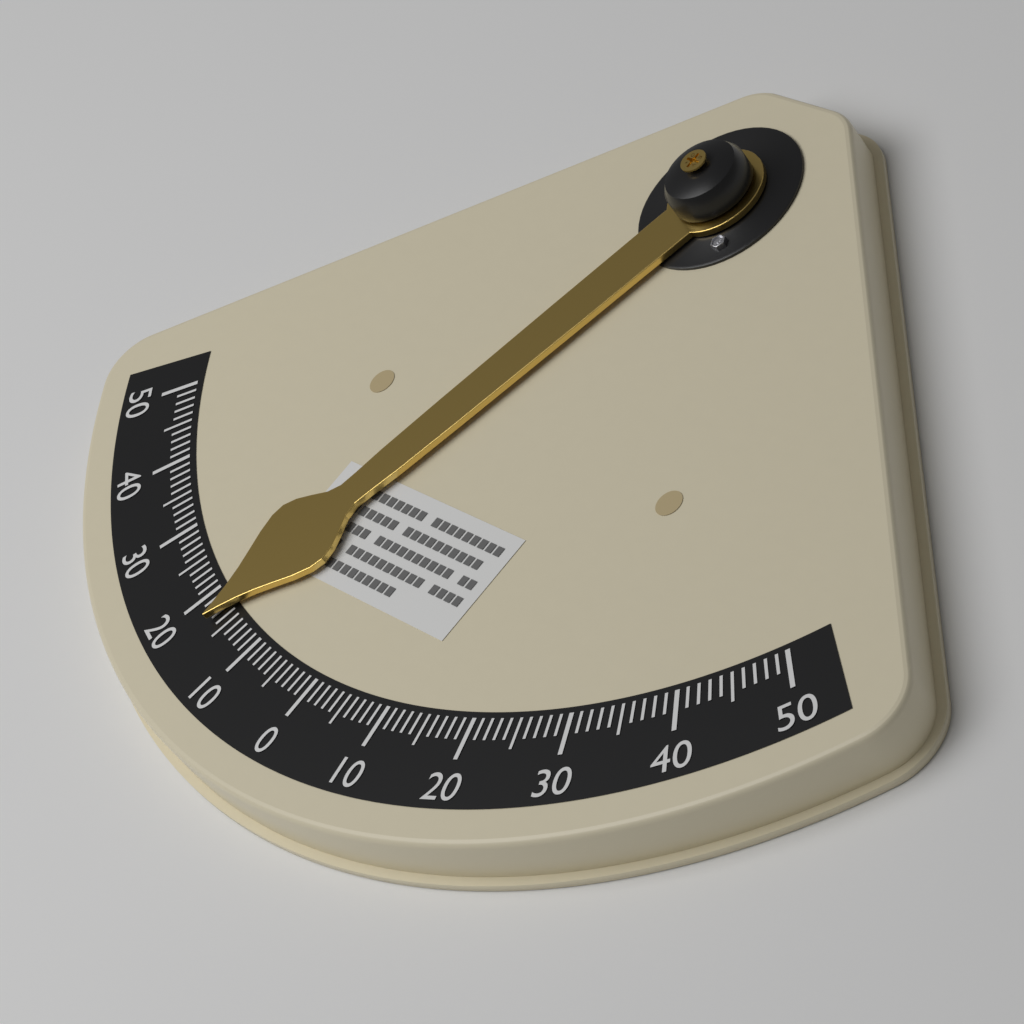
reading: -17 °
